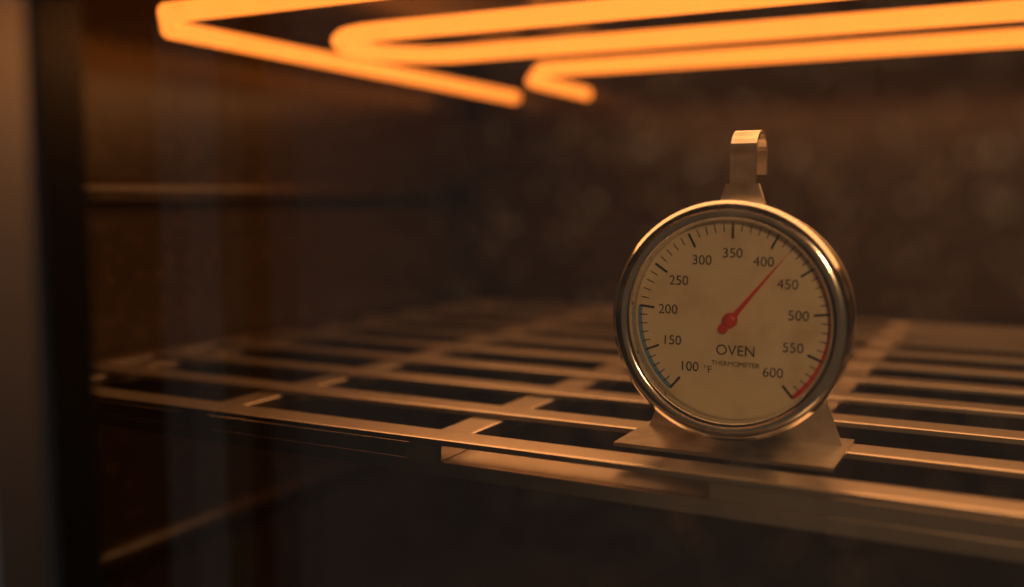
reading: 420 °F
